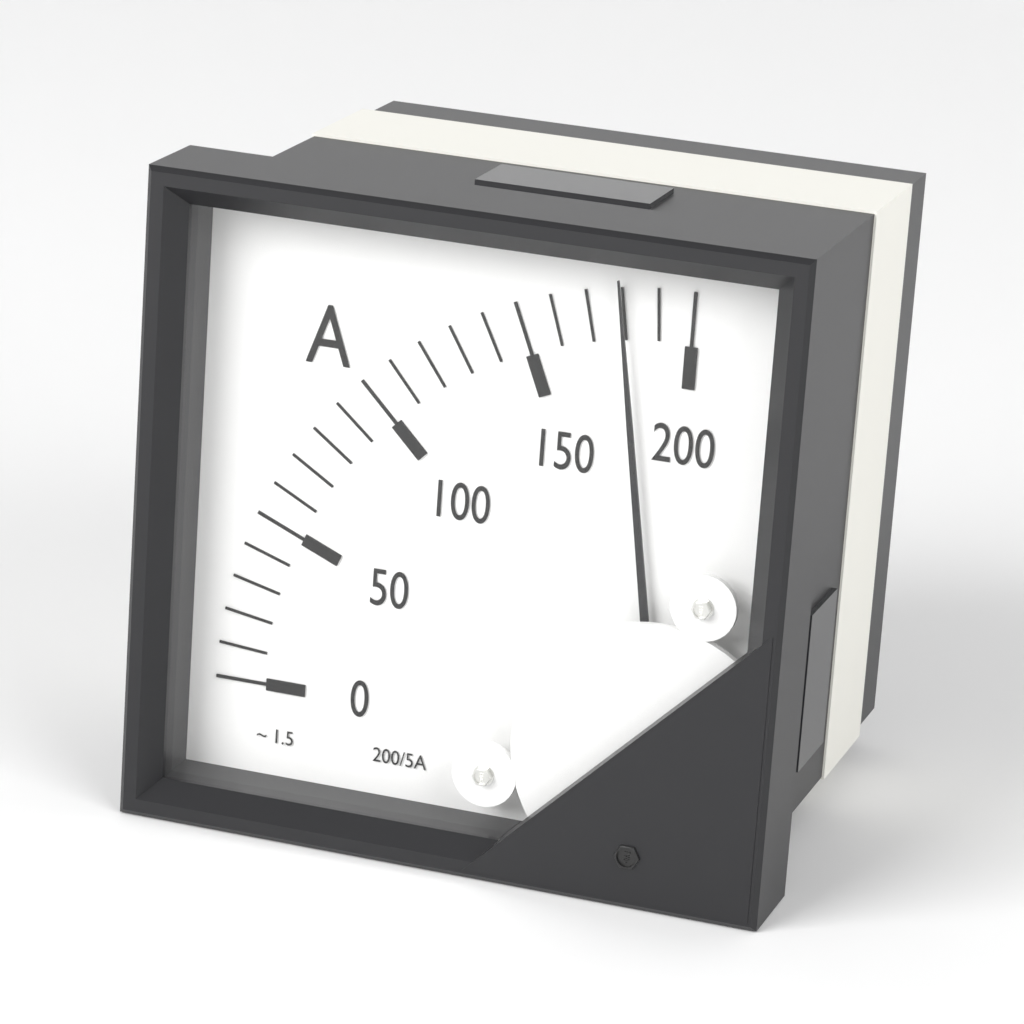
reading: 180 A
